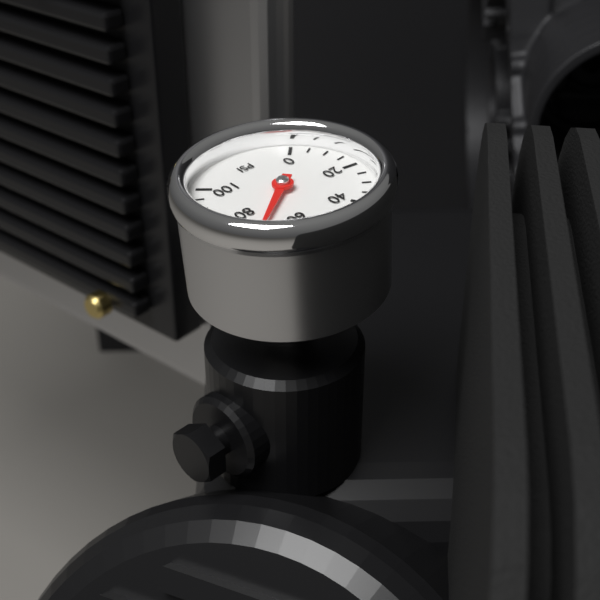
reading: 70 psi
